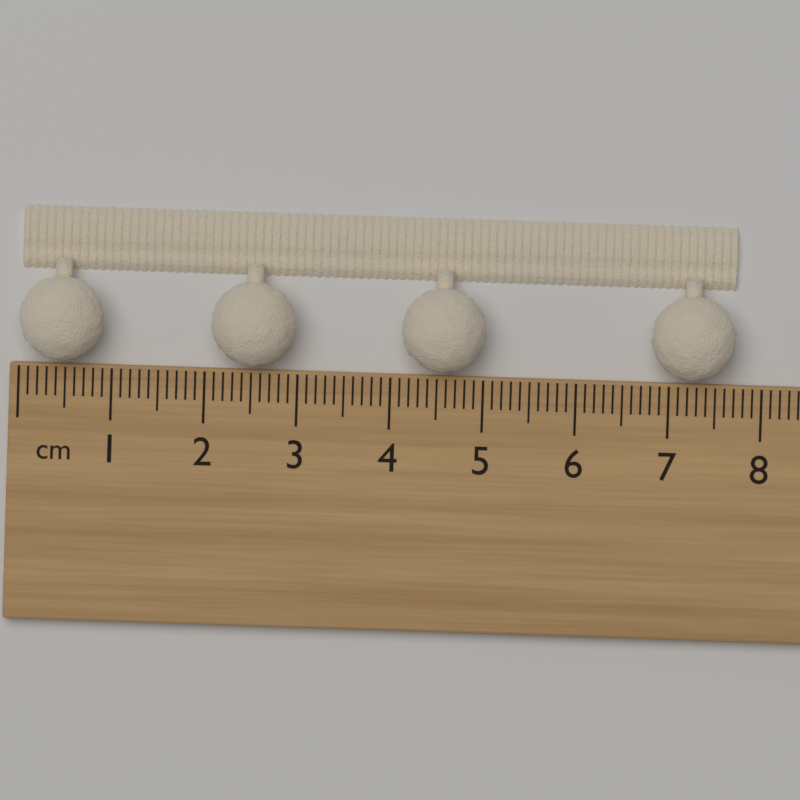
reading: 7.7 cm
